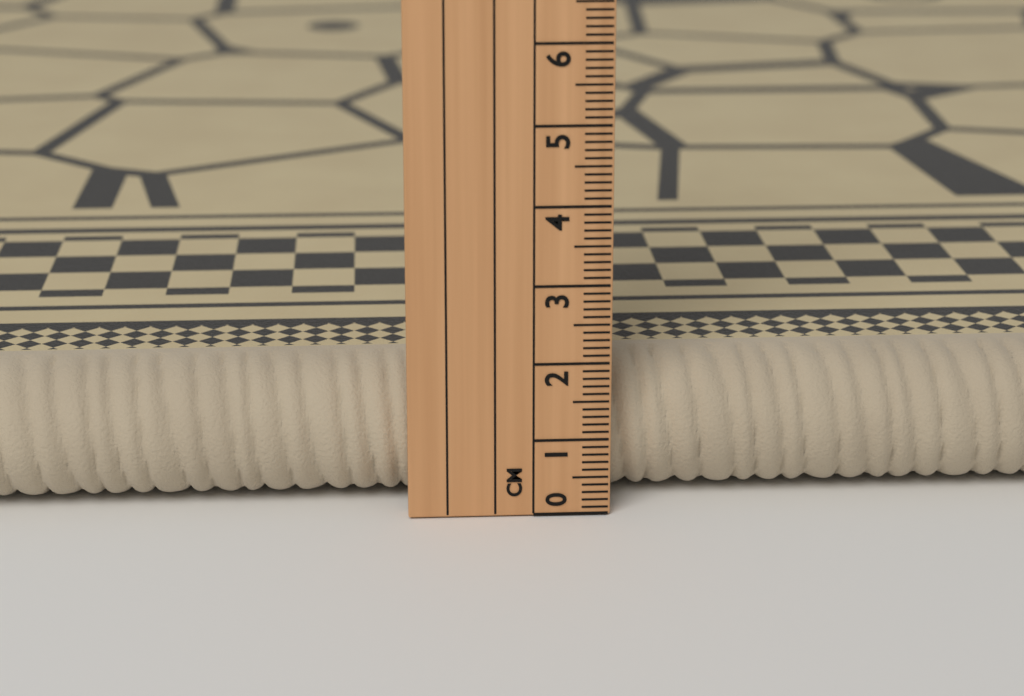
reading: 1.8 cm
